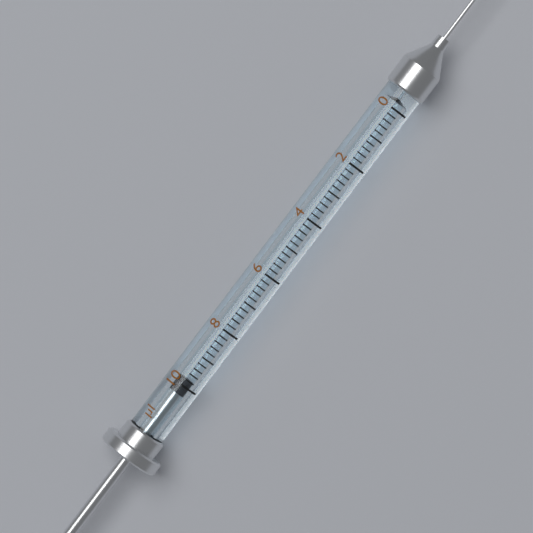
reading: 9.8 µl
